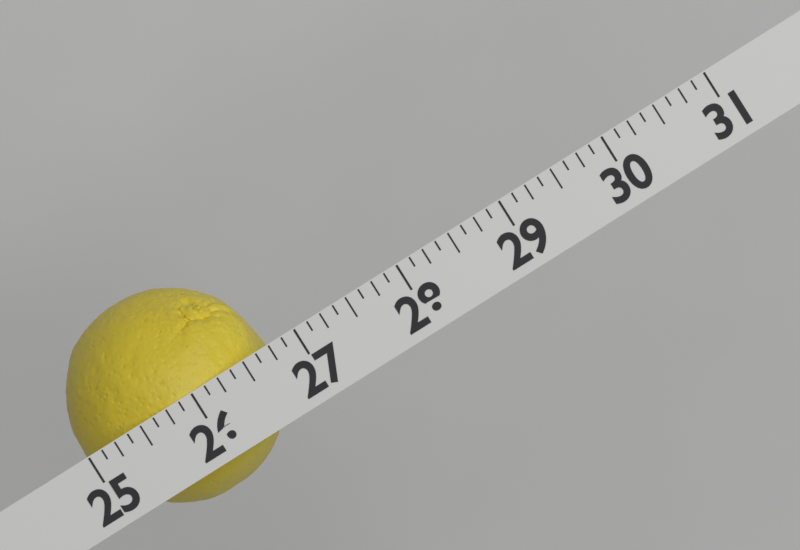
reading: 26.750 (no unit)
